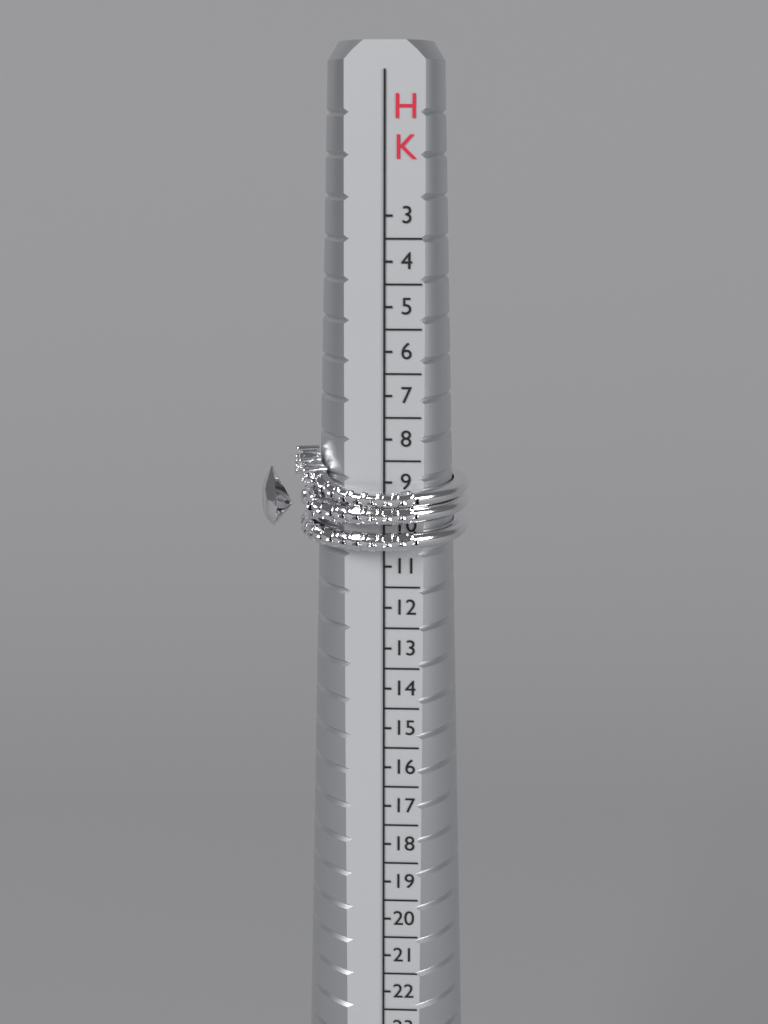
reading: 10.5 HK
